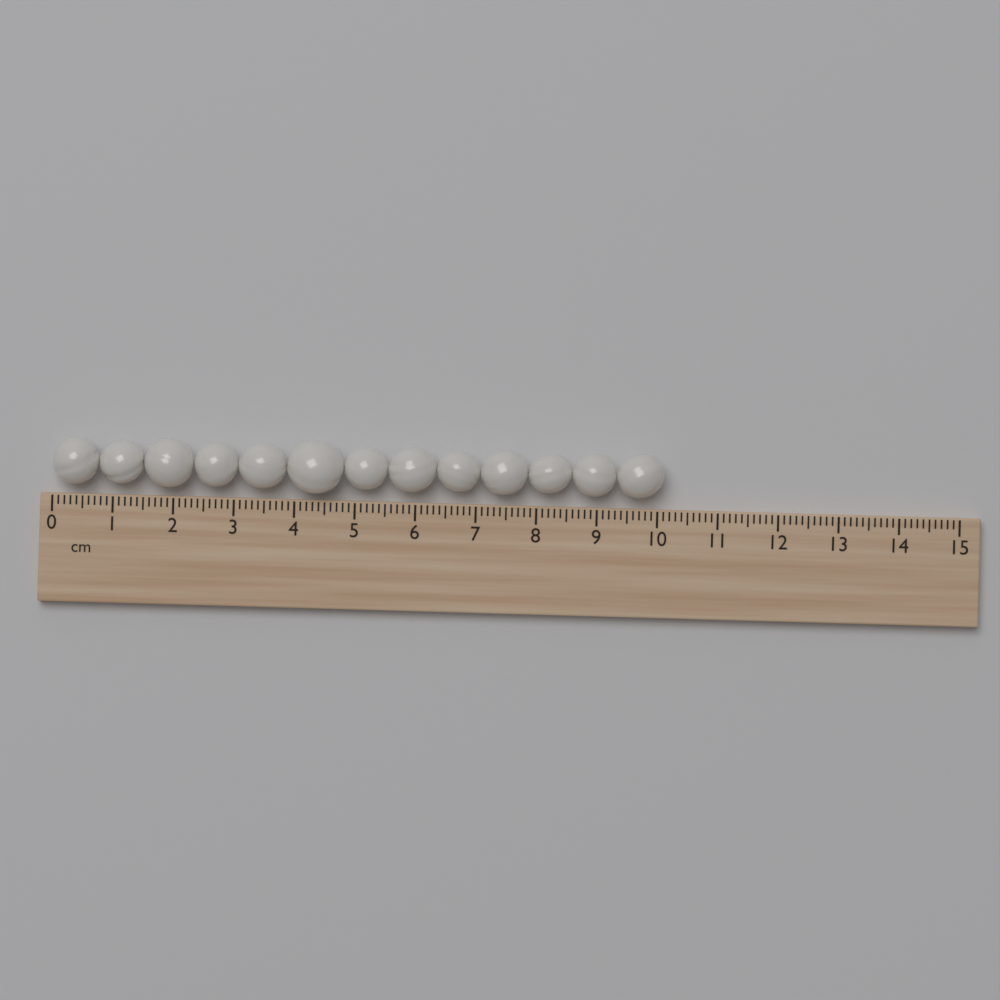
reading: 10.1 cm
